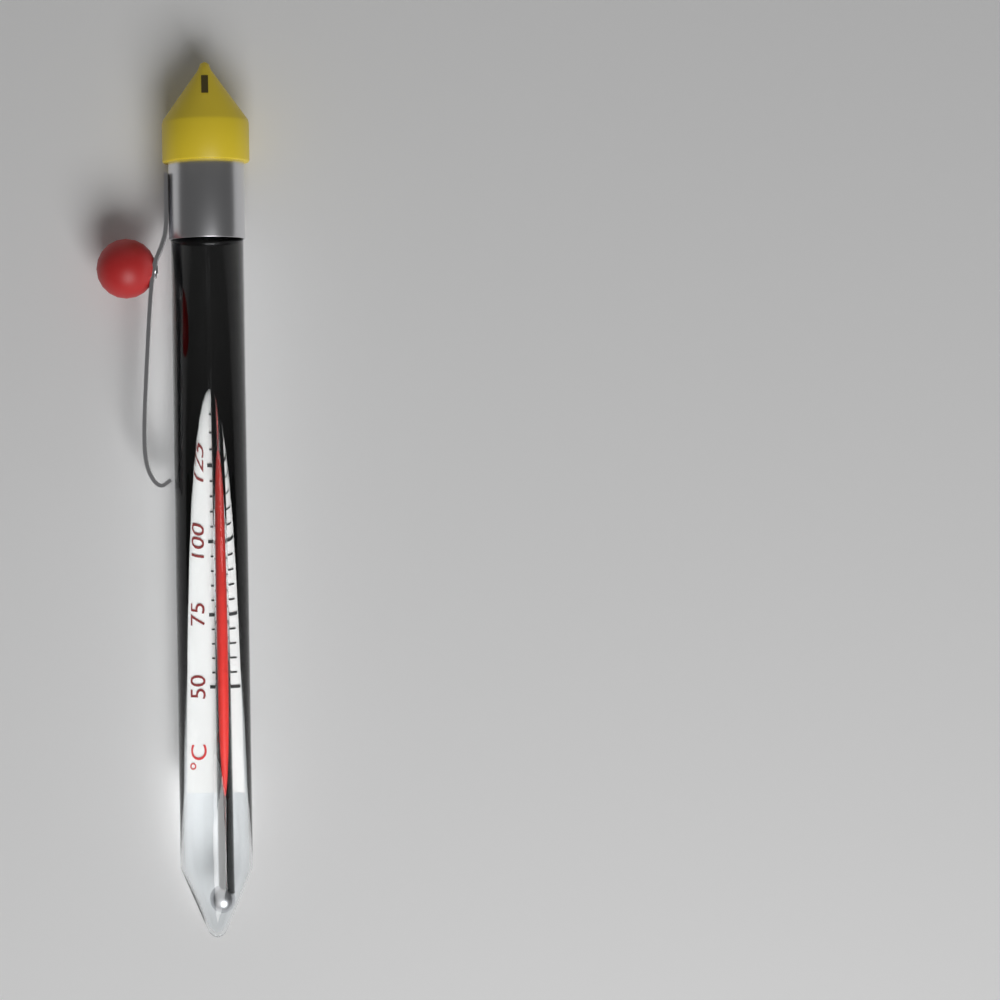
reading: 140 °C
